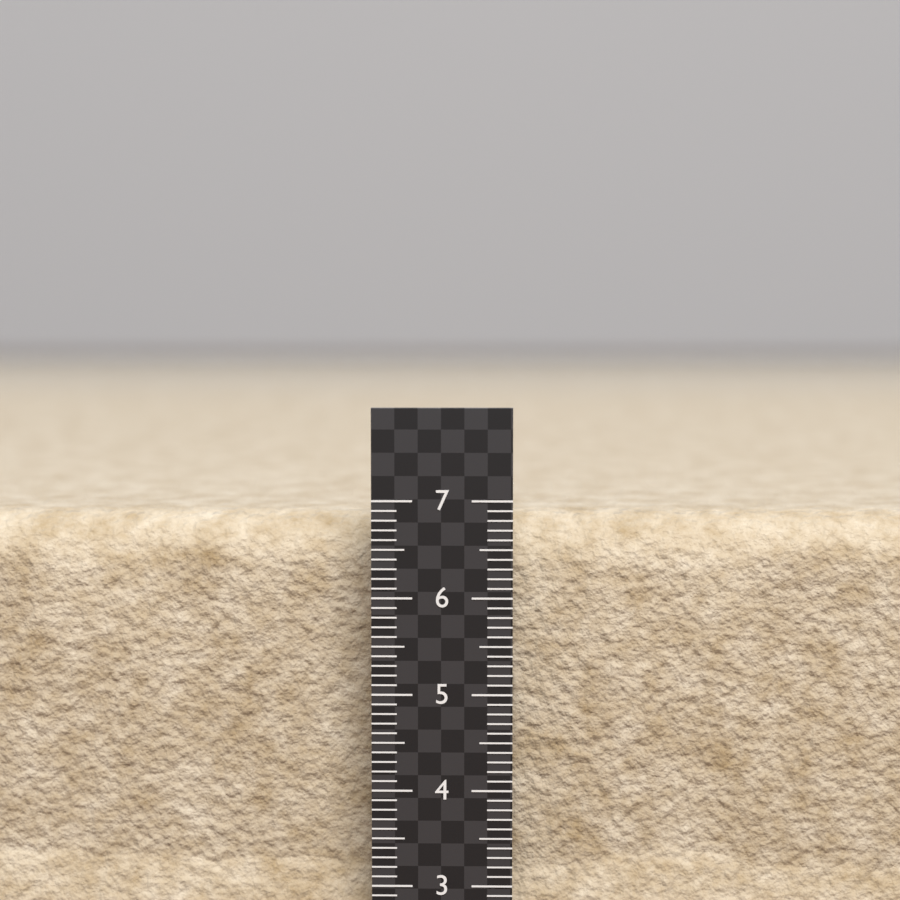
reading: 6.8 (no unit)
